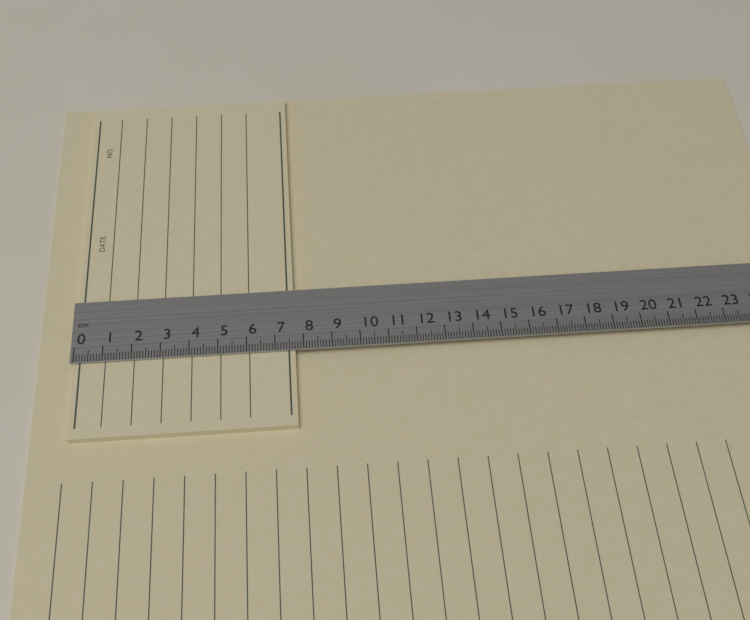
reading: 7.7 cm
